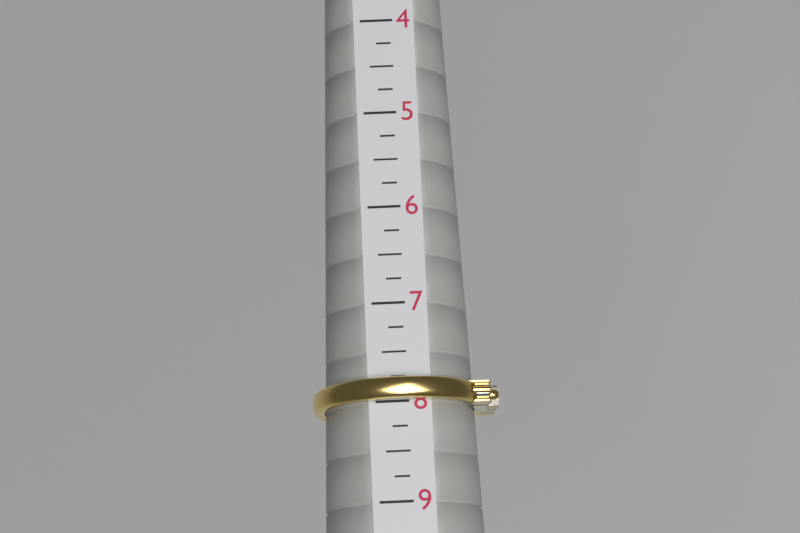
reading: 8.00 (no unit)
